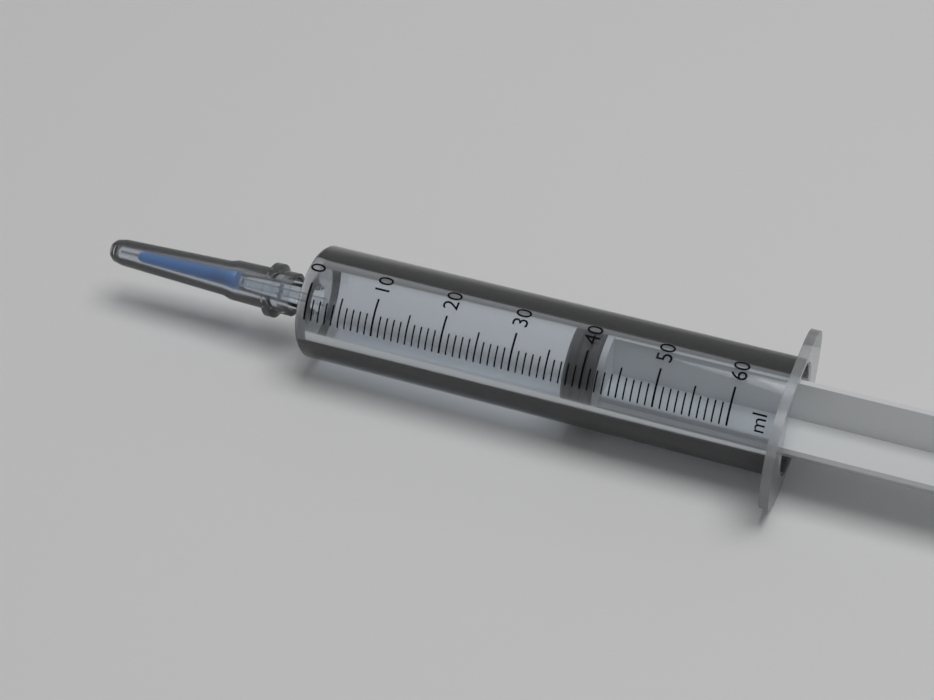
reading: 37 ml
